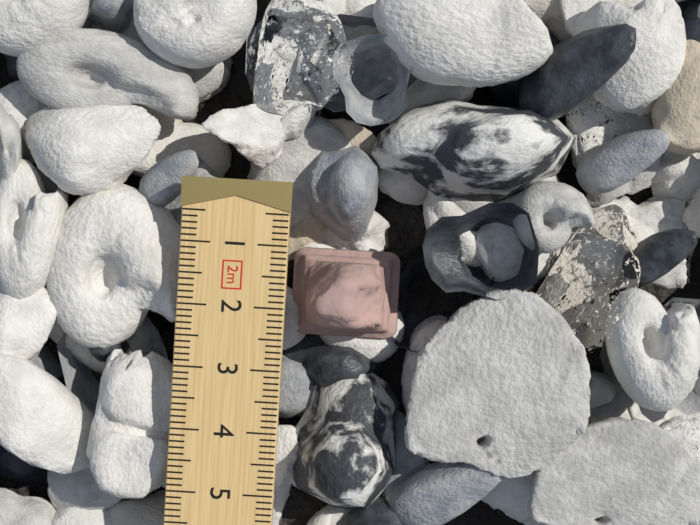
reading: 2.5 cm
